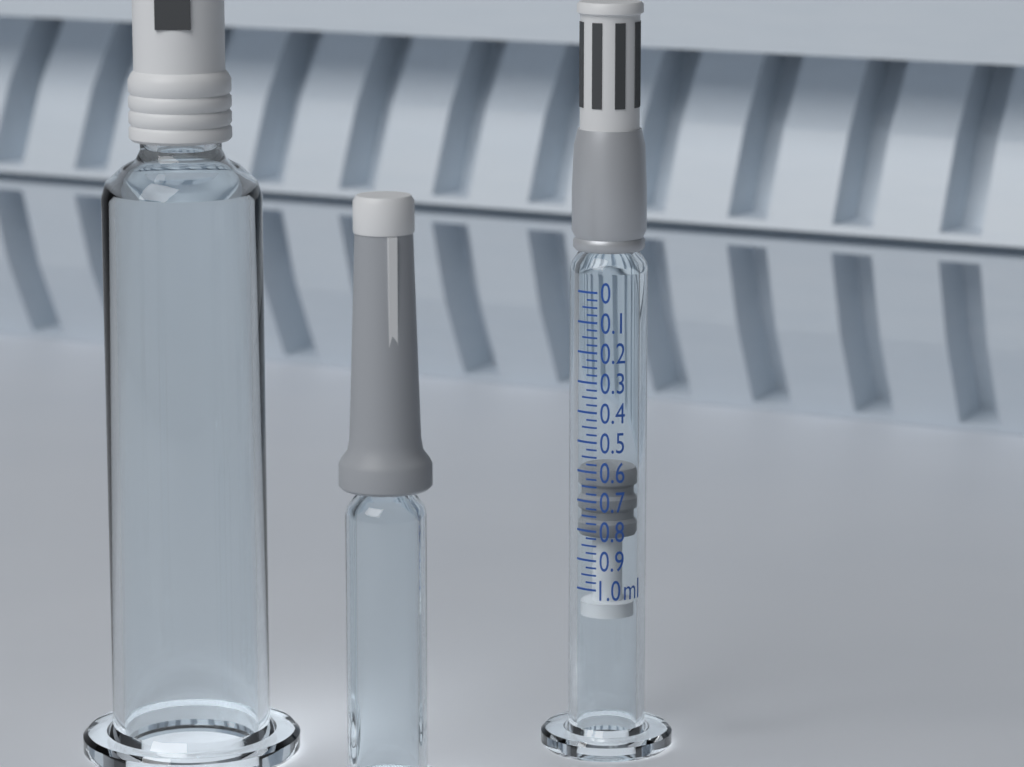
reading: 0.600 ml
